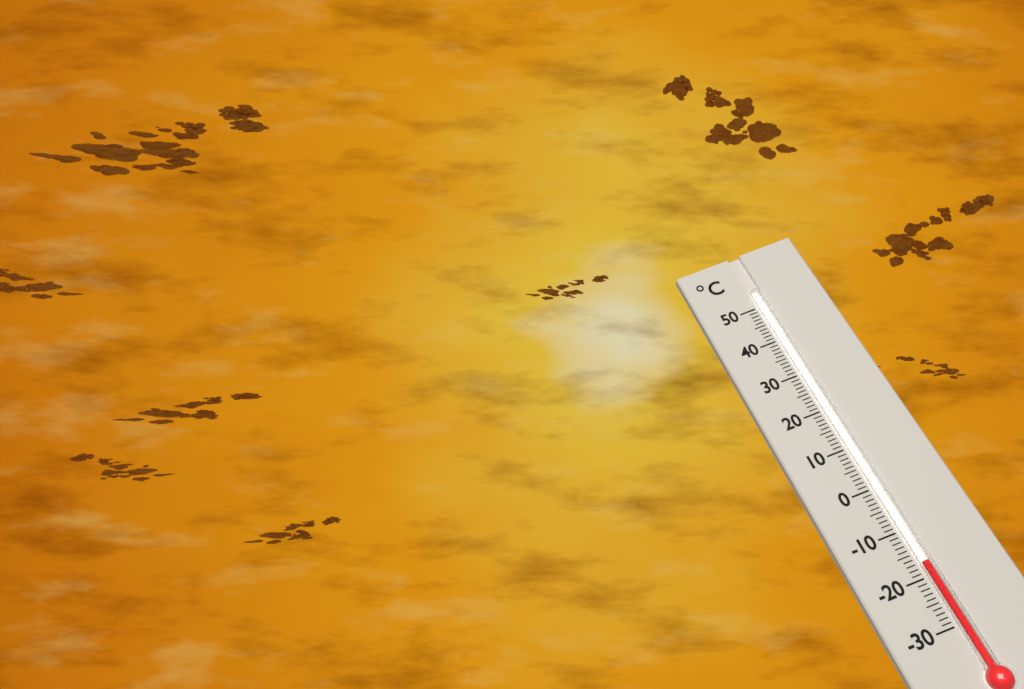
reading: -17 °C
